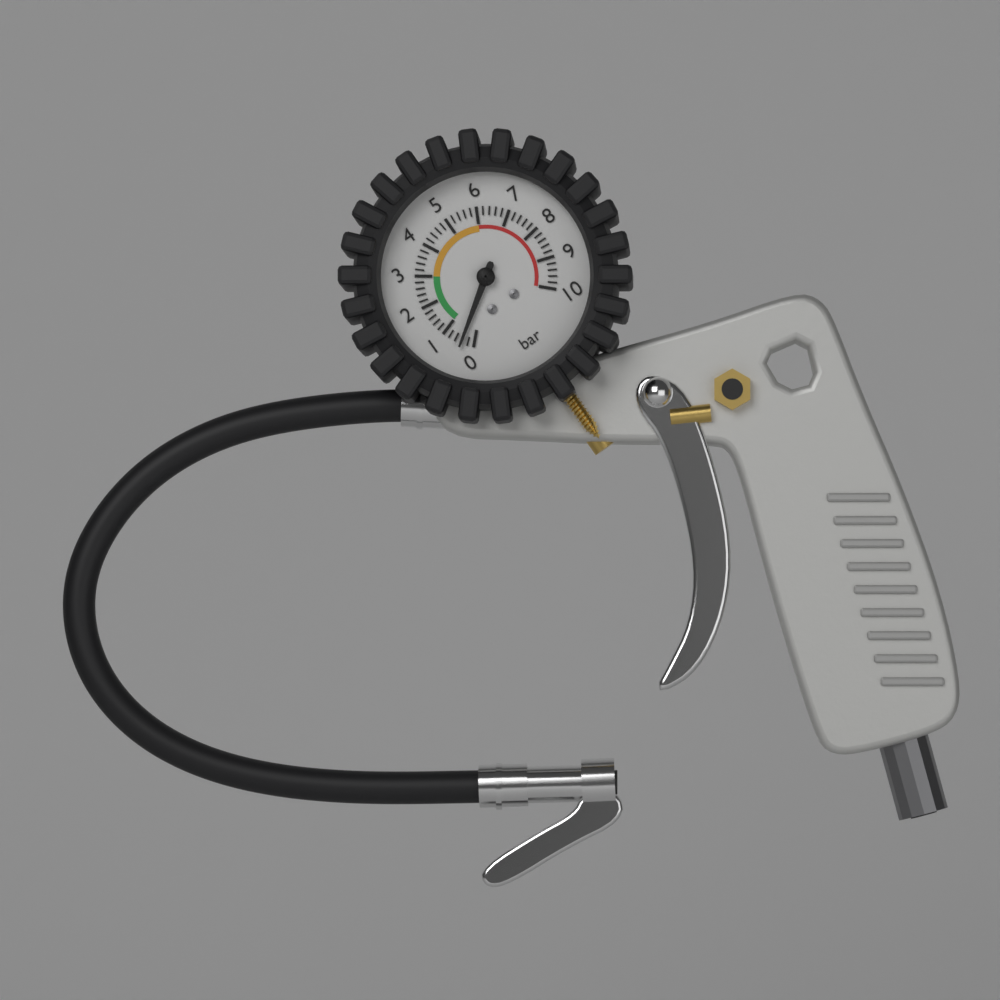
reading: 0.4 bar
